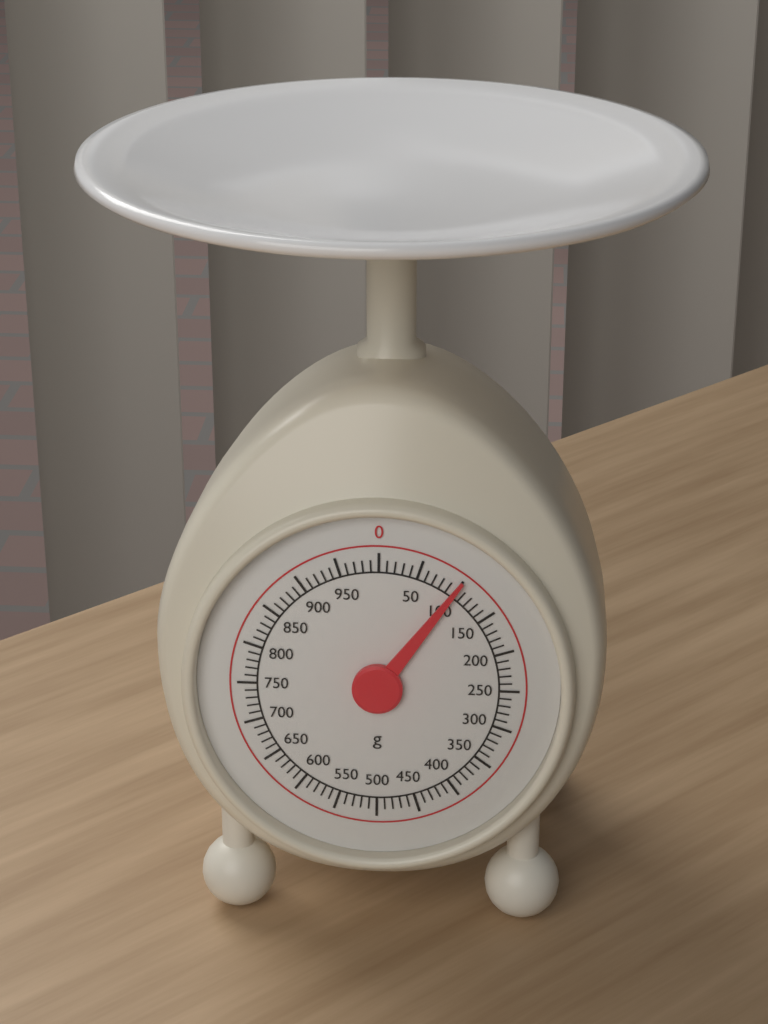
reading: 100 g
